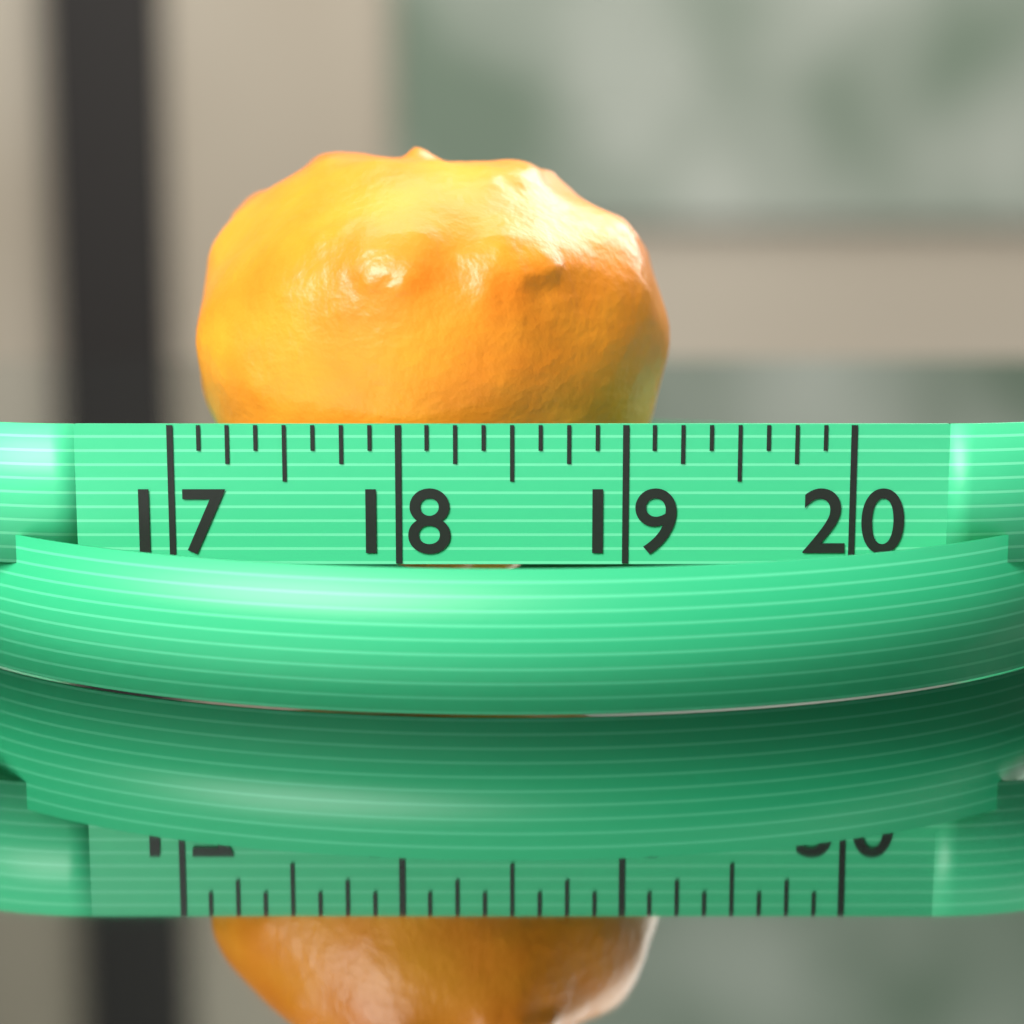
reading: 19.250 (no unit)
